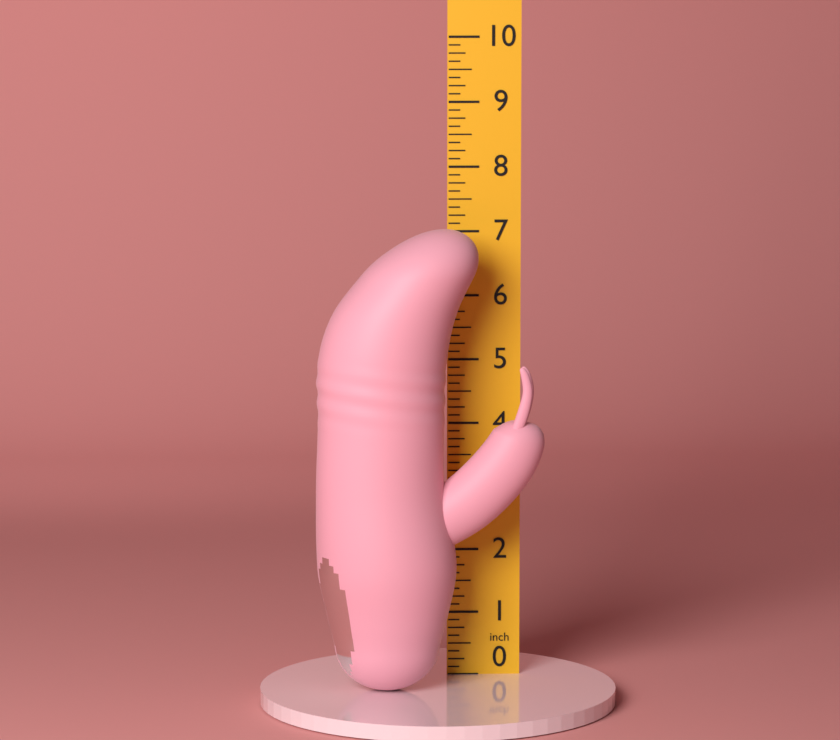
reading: 7.125 in
